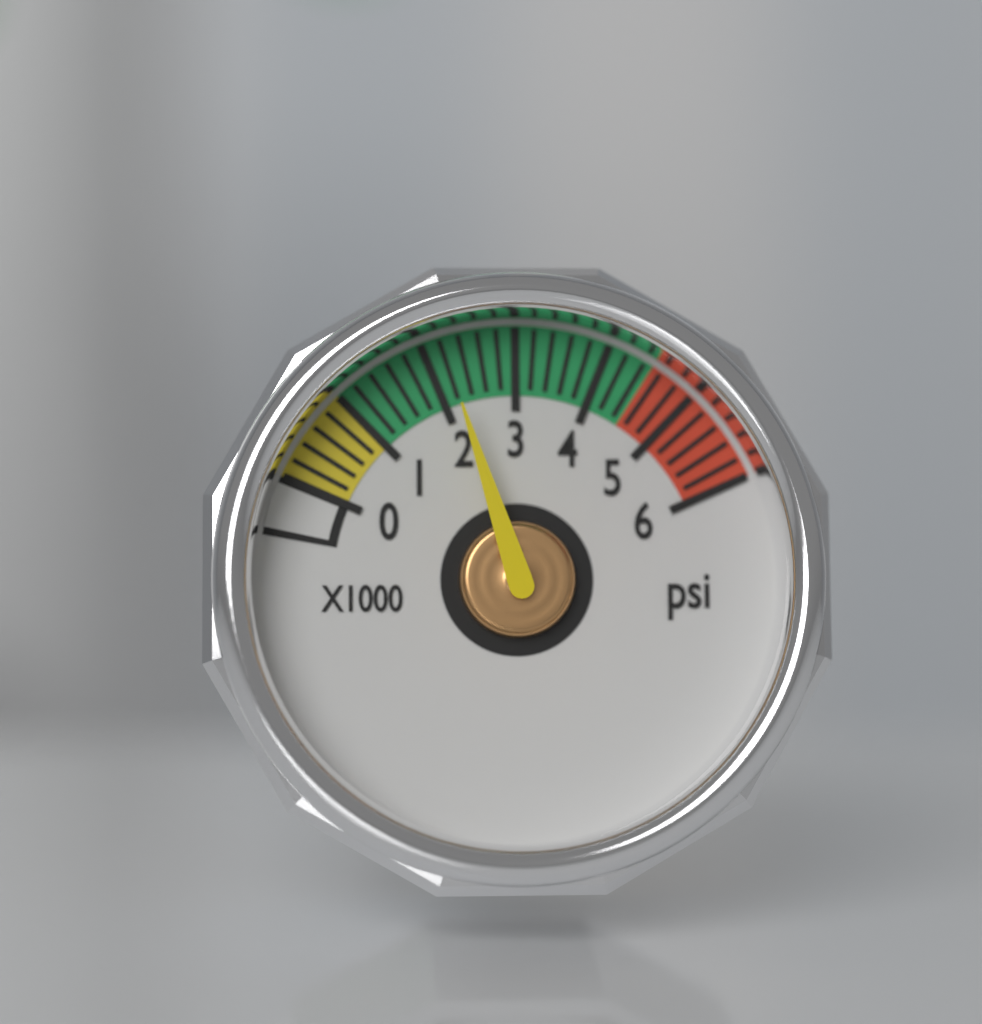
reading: 2200 psi
